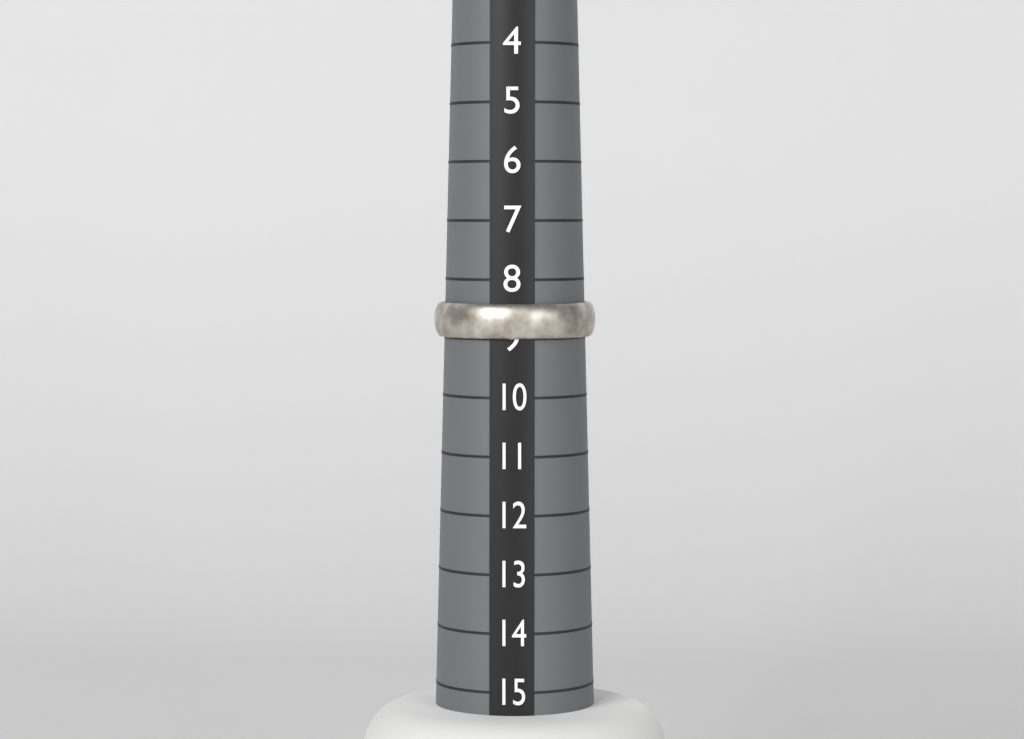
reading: 9 (no unit)
